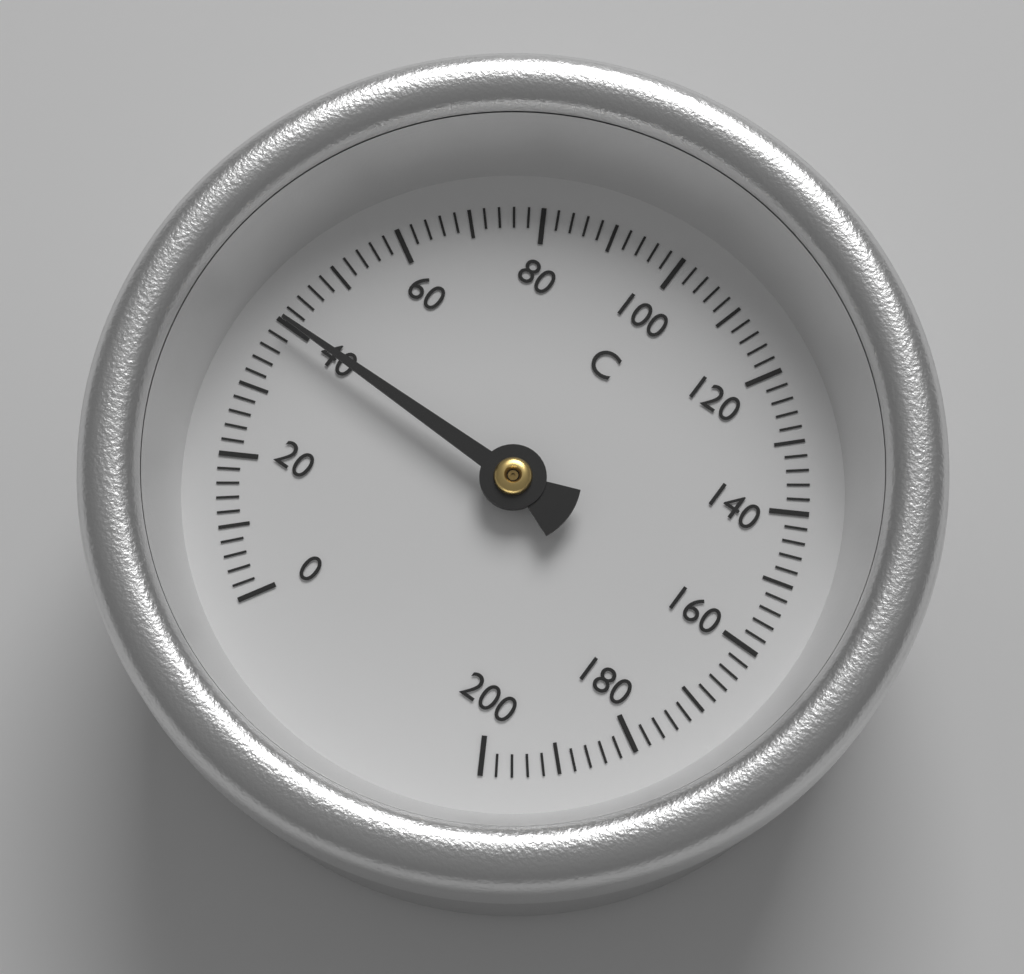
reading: 40 °C
